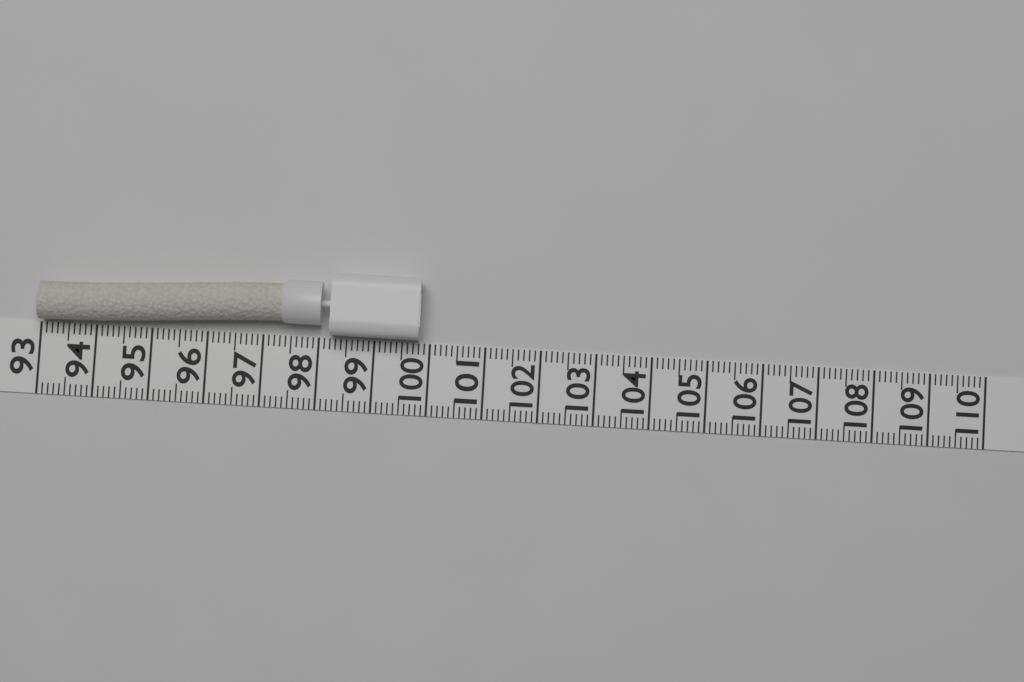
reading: 99.8 (no unit)
